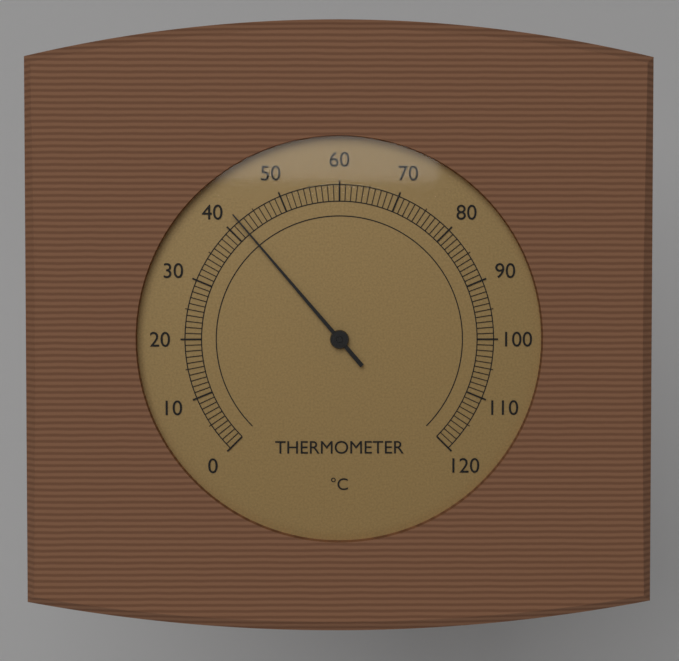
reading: 42 °C
